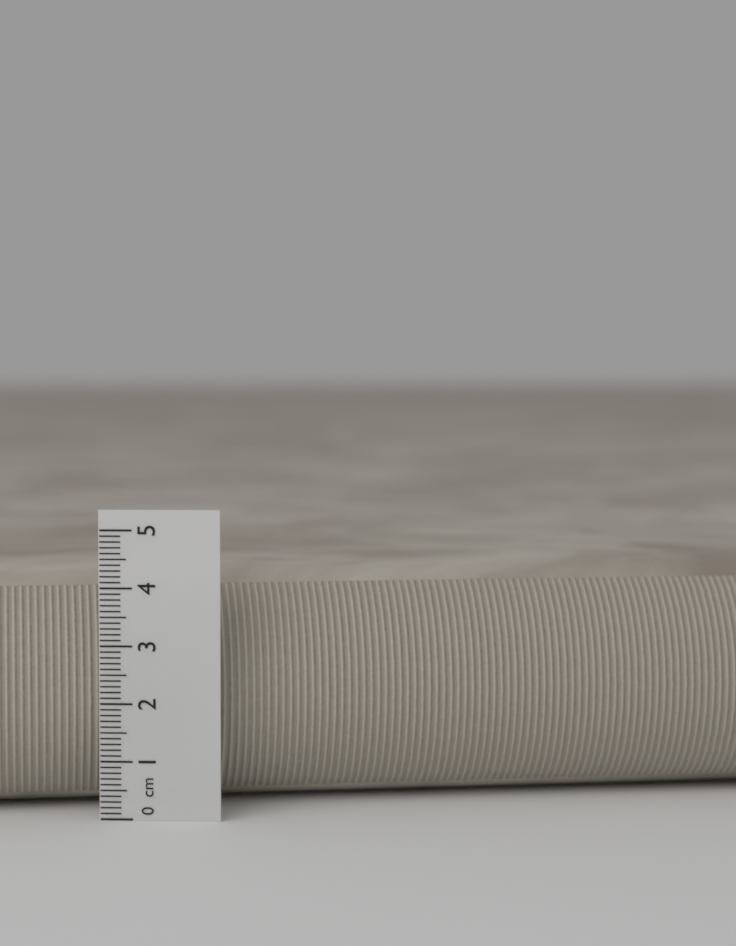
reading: 4.2 cm
